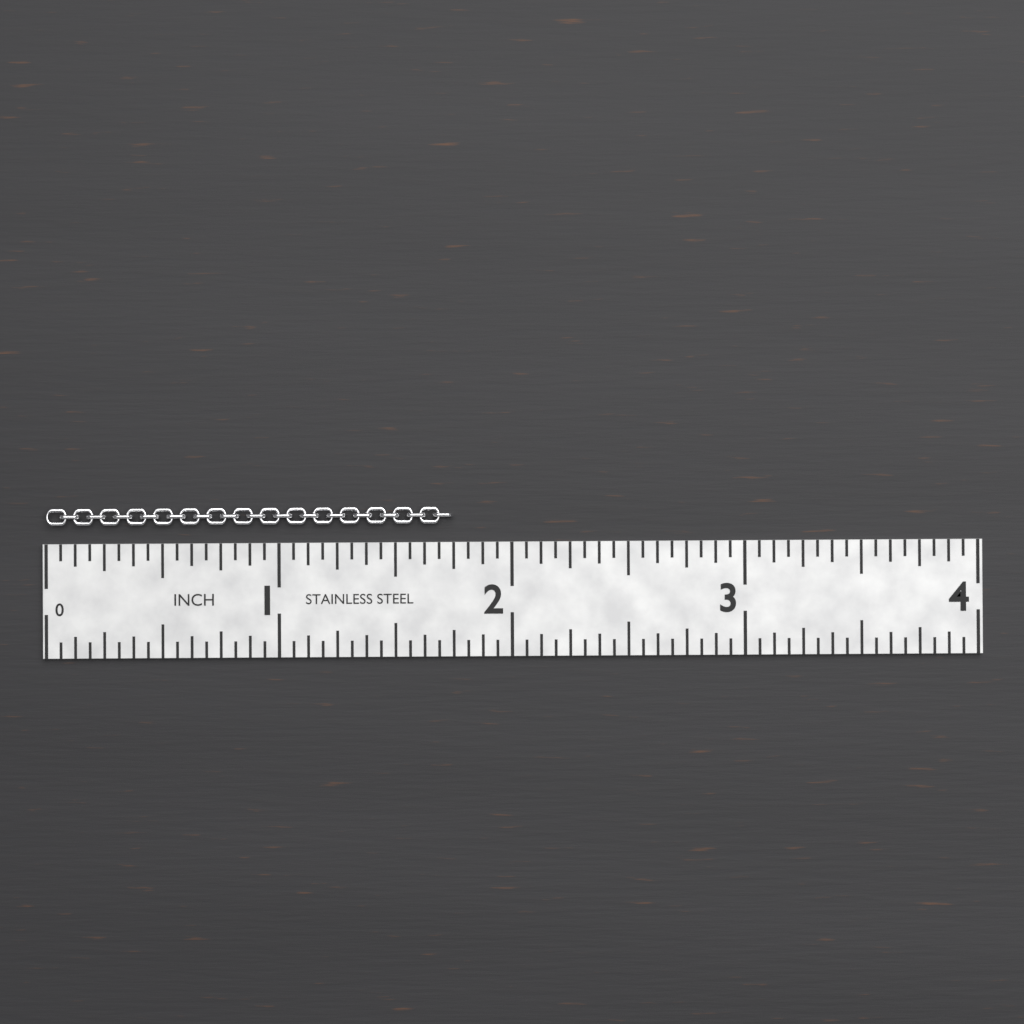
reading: 1.7500 in
